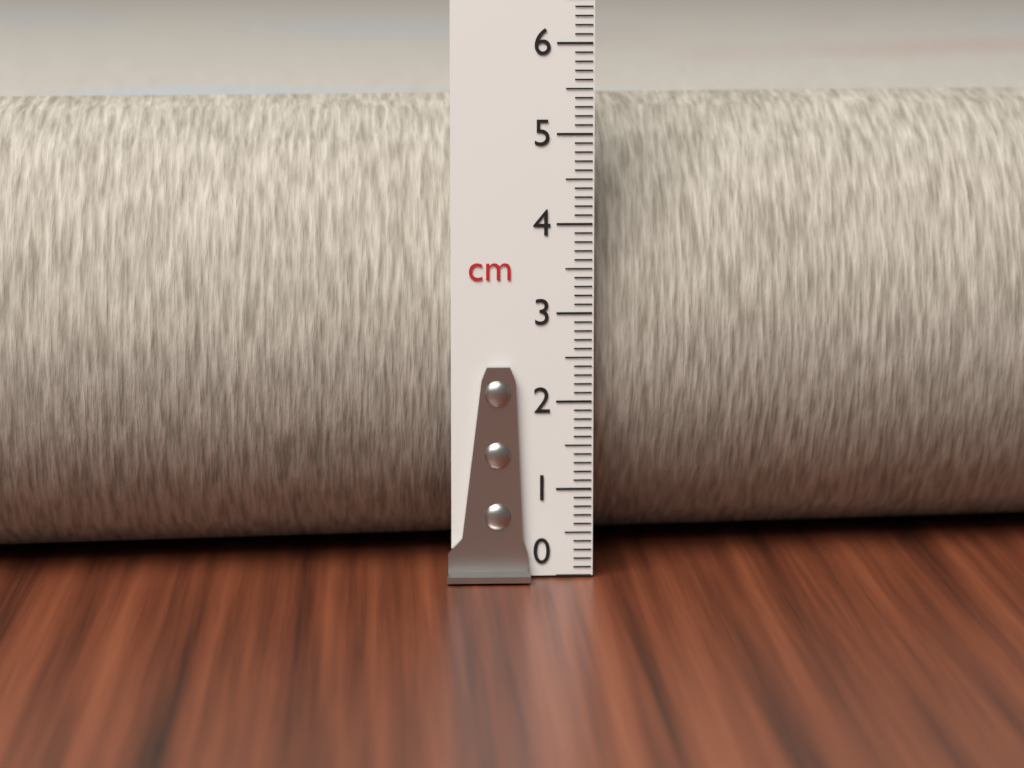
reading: 5.3 cm
